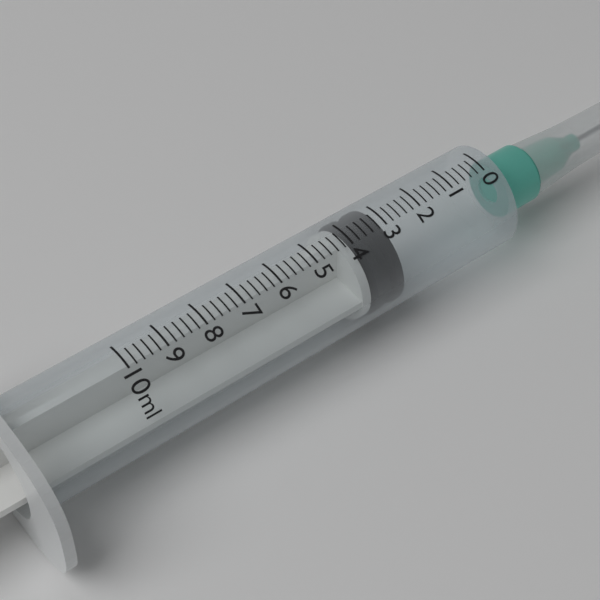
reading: 3.0 ml
